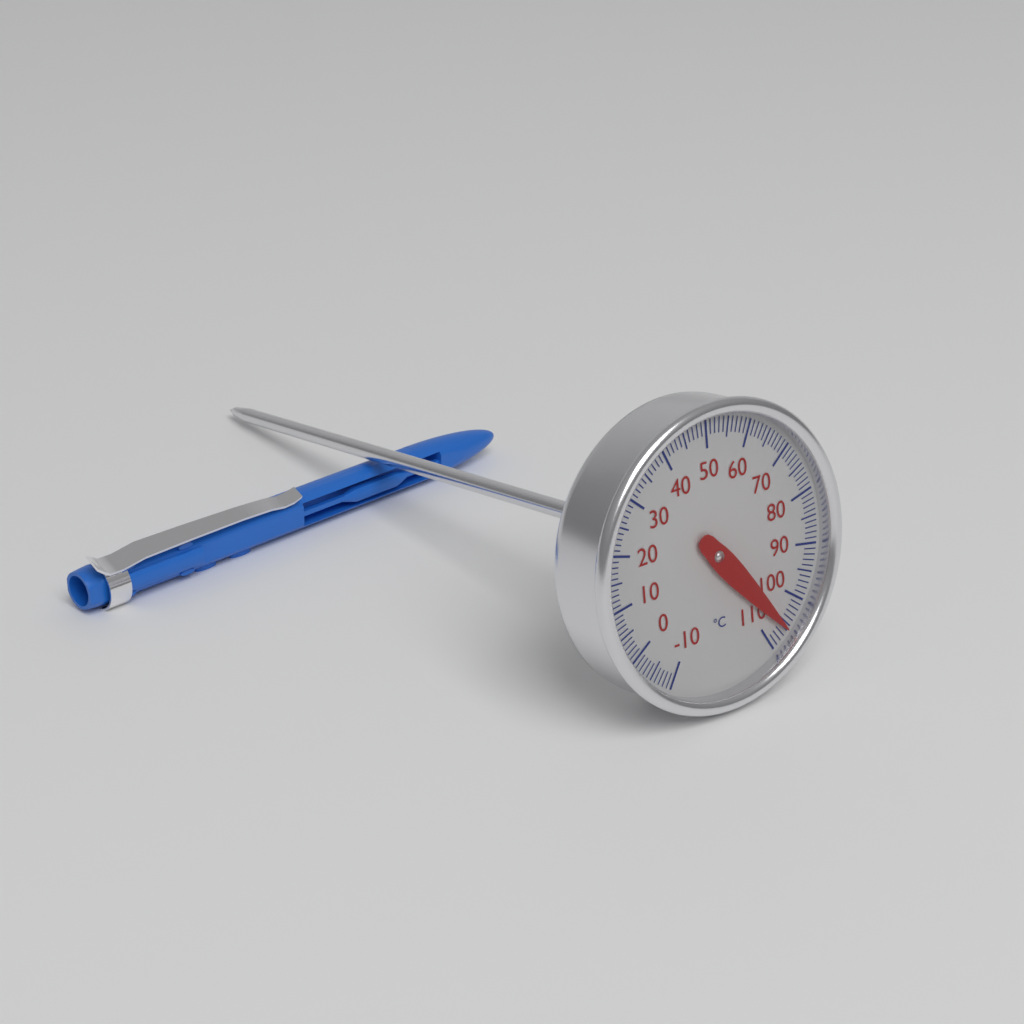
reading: 106 °C
